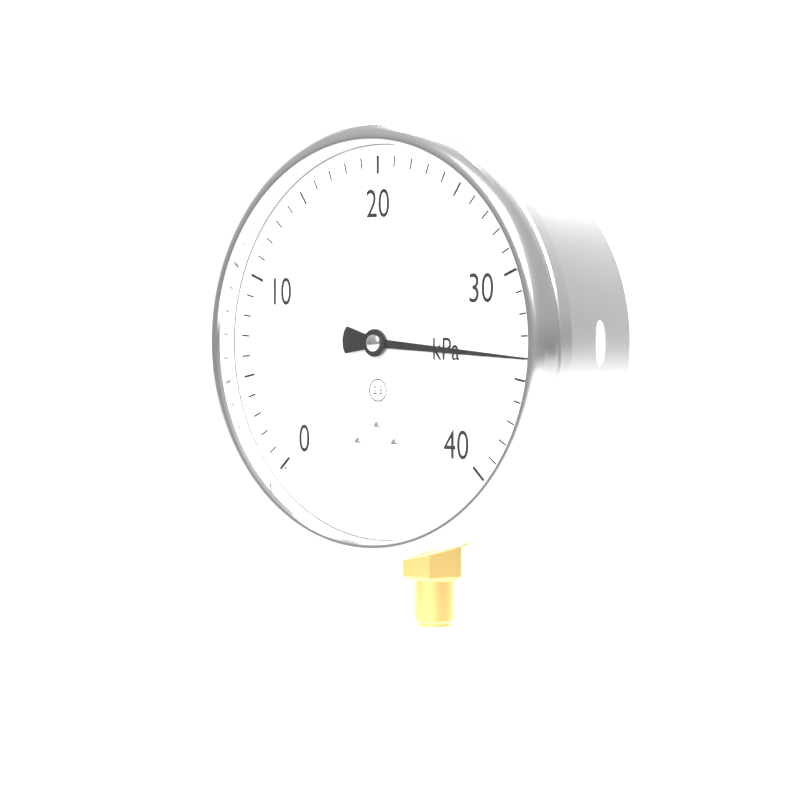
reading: 34 kPa
